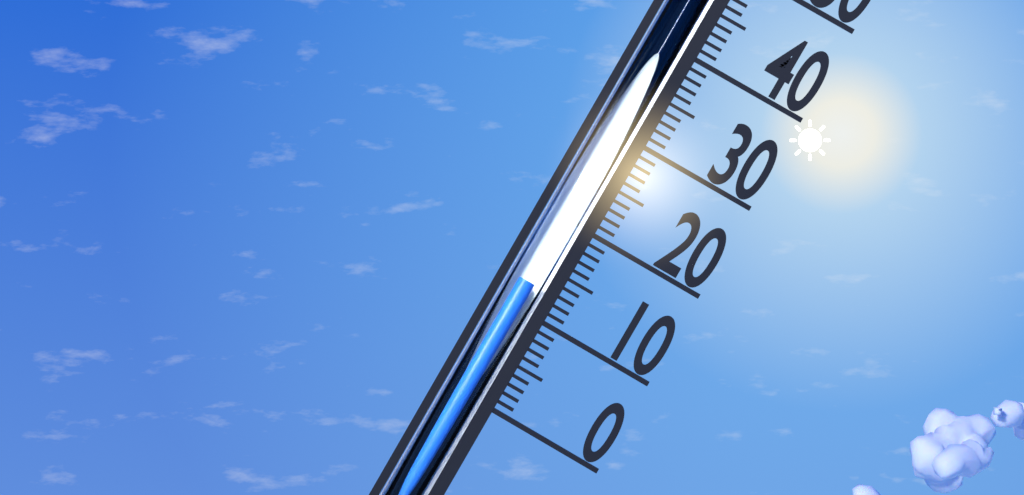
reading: 13 (no unit)
